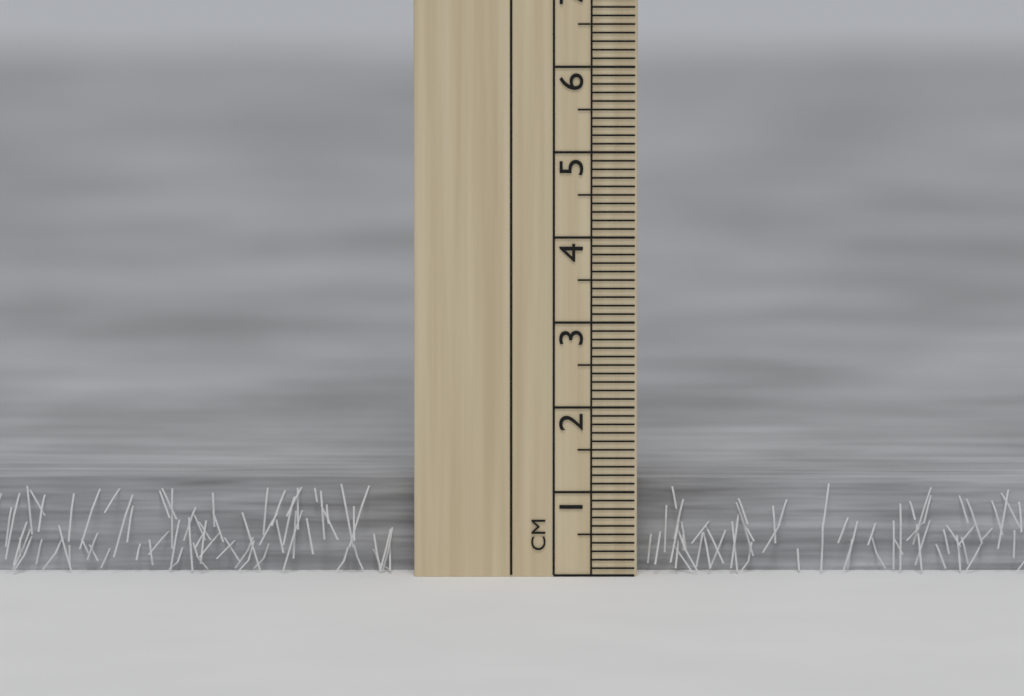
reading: 1.1 cm
